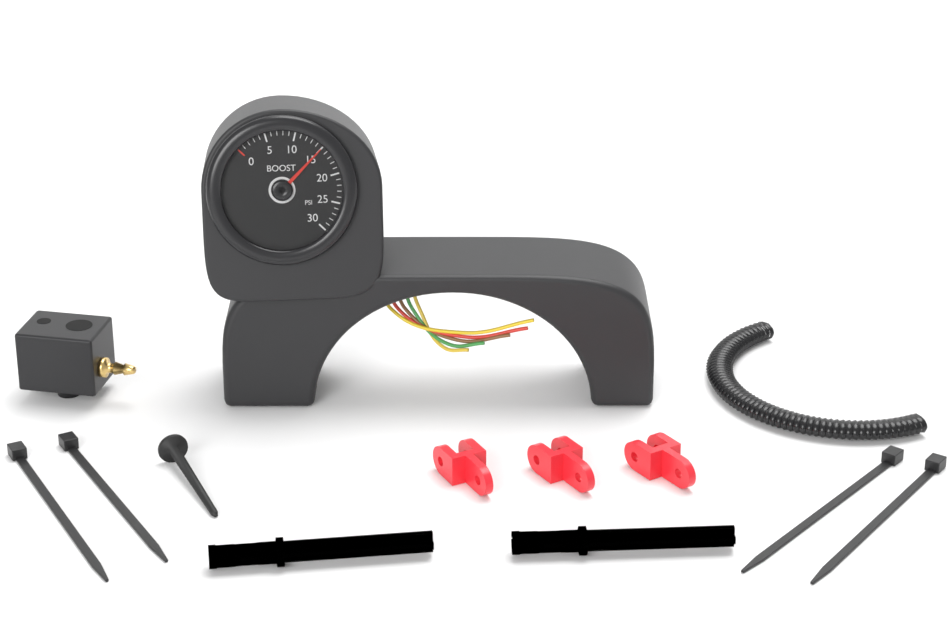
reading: 15 psi
